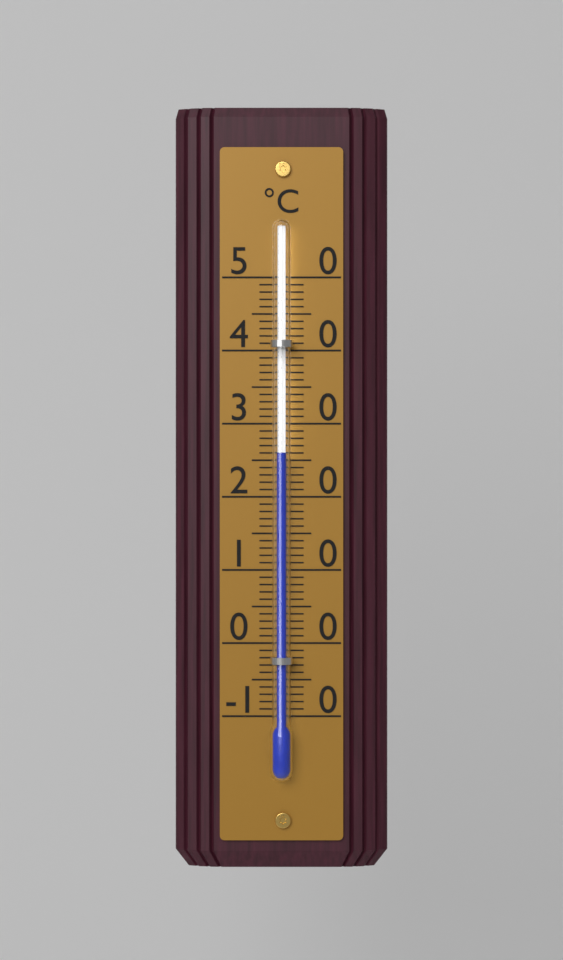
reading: 26 °C
